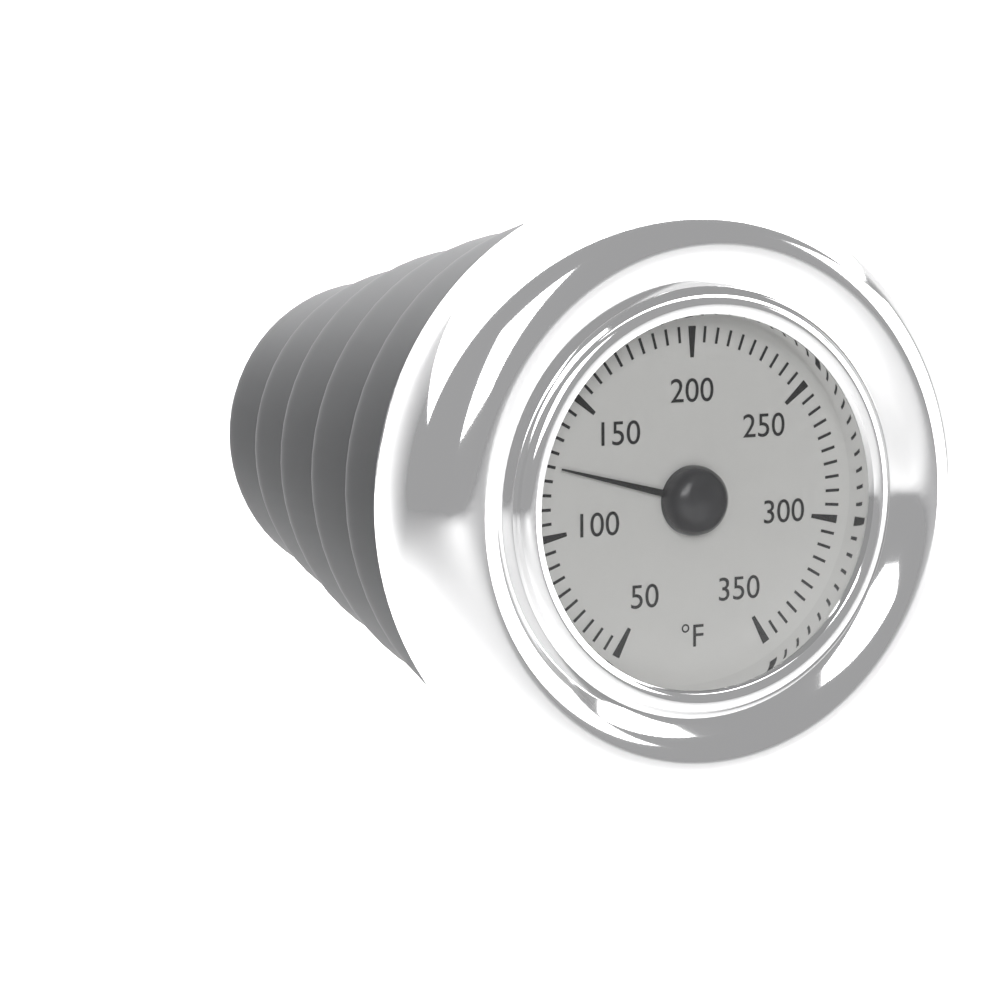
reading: 125 °F
